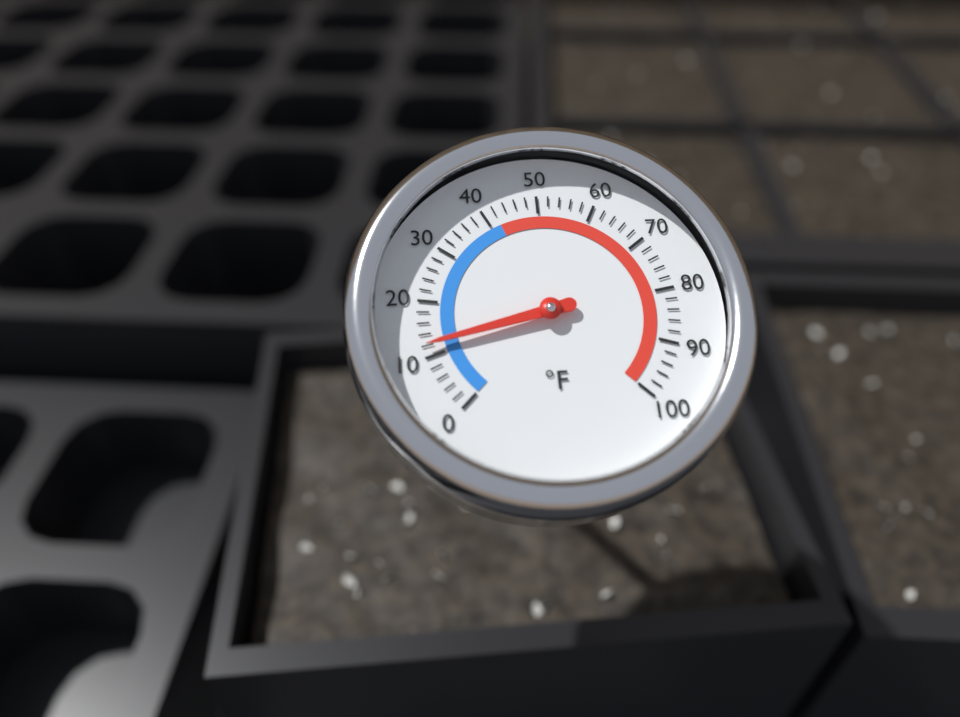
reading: 12 °F
